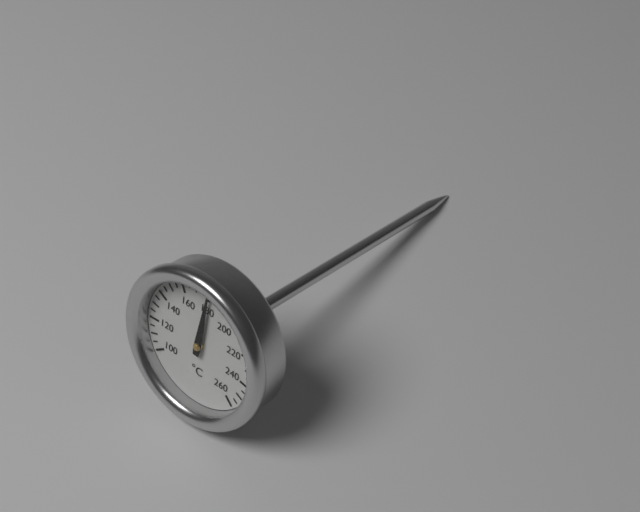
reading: 180 °C
